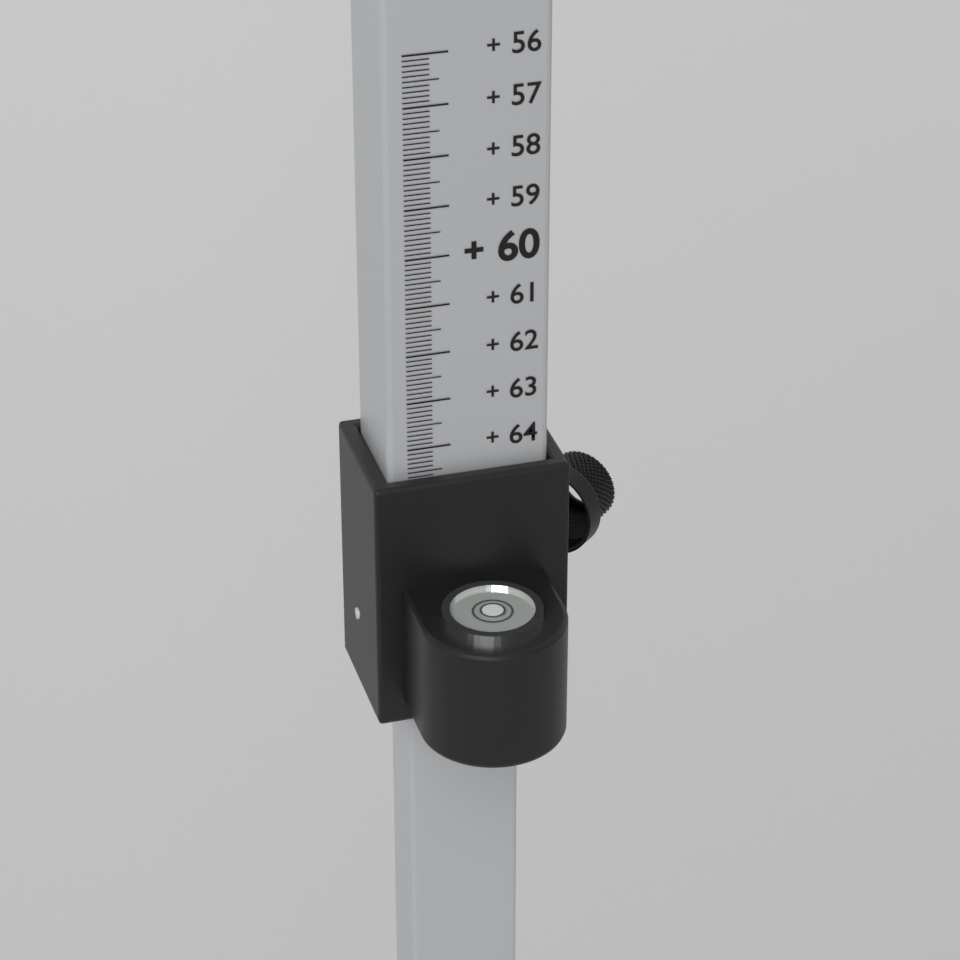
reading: 64.6 (no unit)
